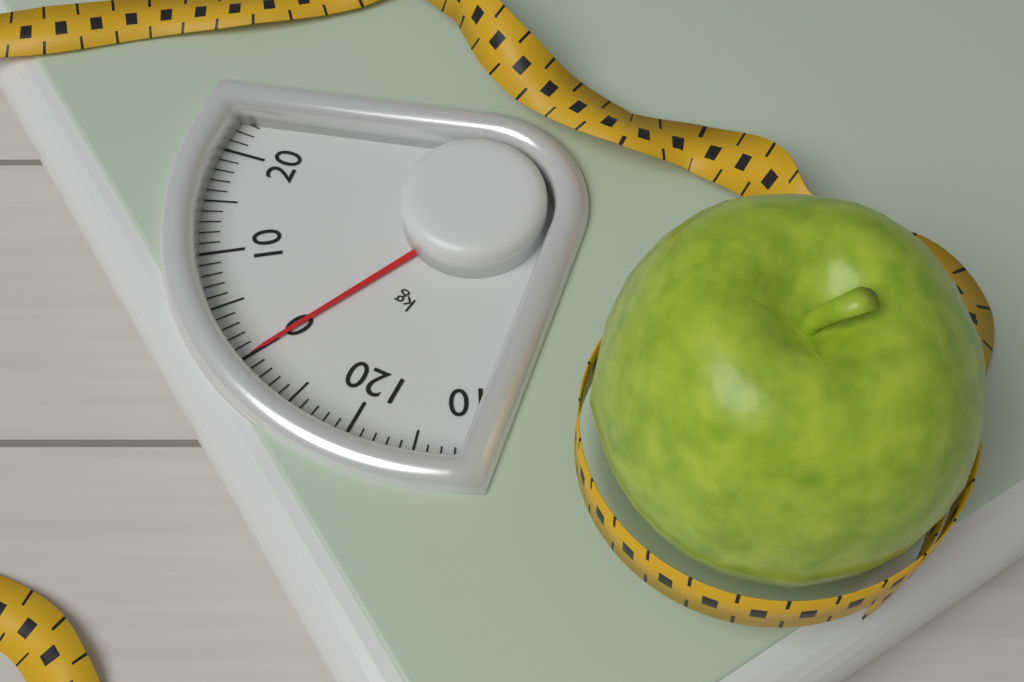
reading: 0 kg
